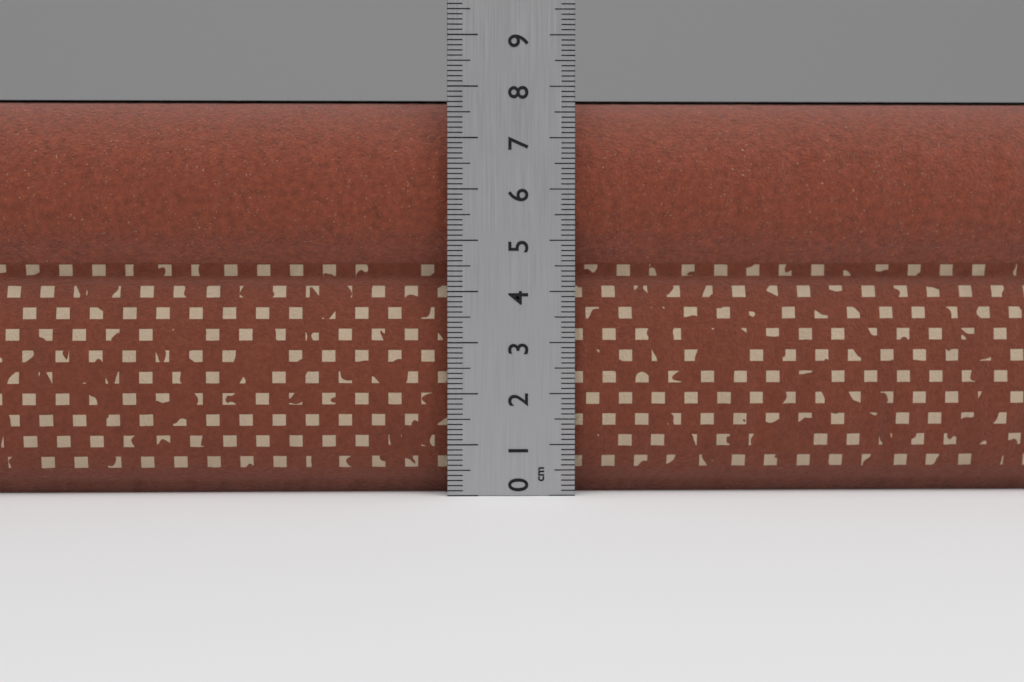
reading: 7.8 cm
